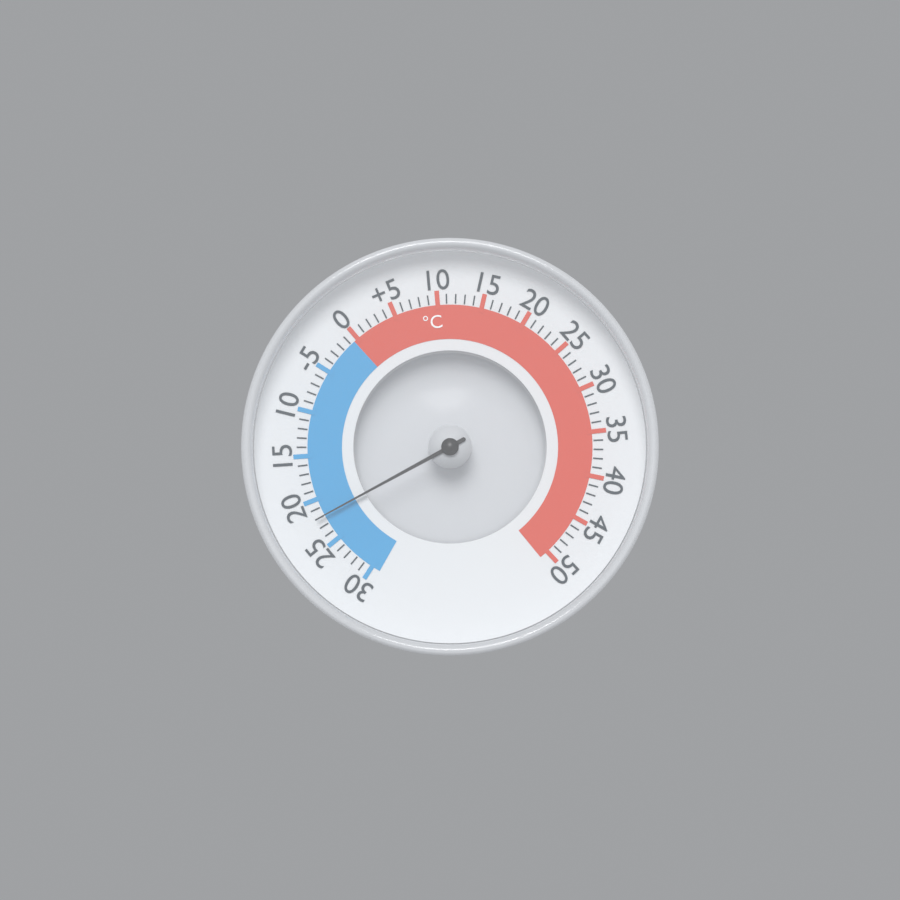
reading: -22 °C
